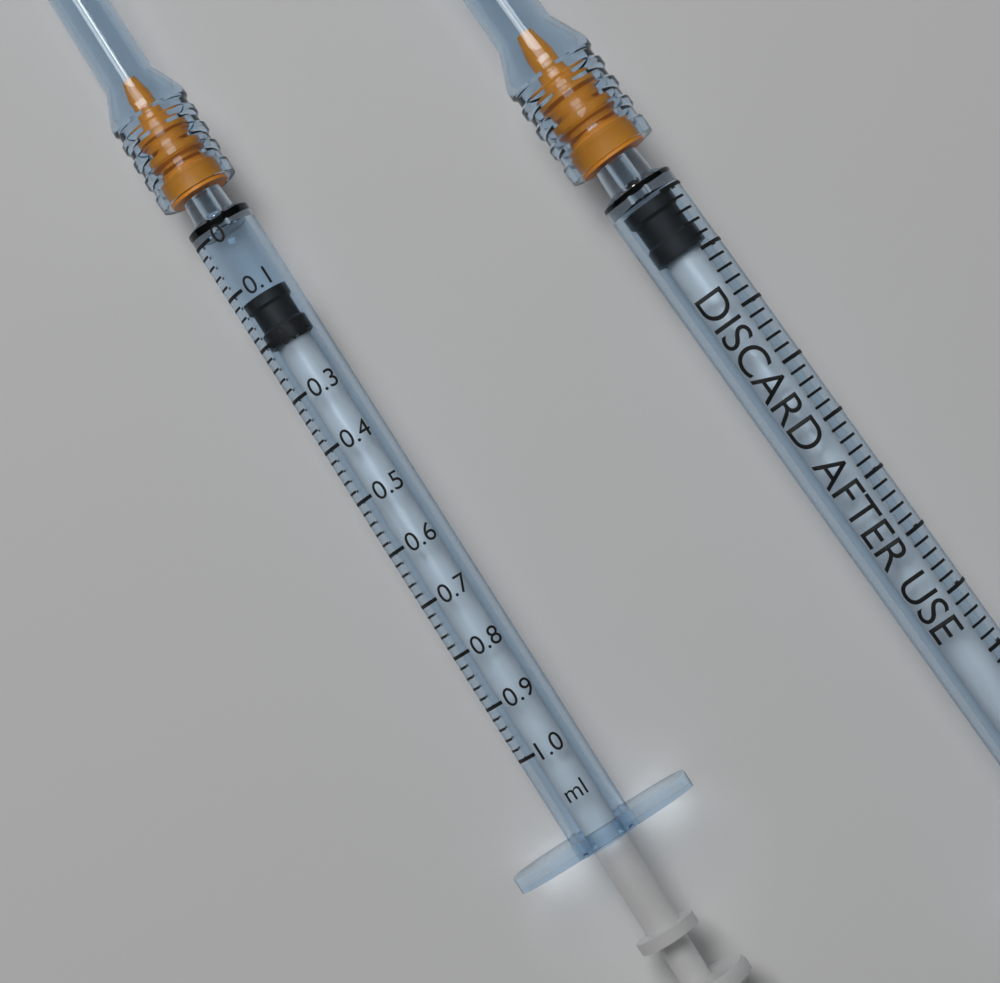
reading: 0.12 ml
